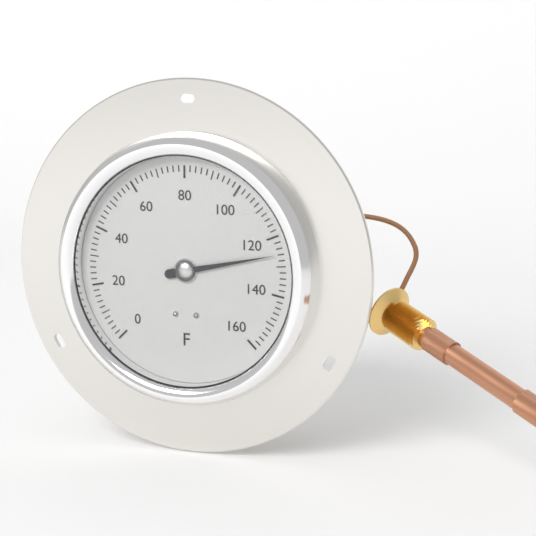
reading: 126 °F
